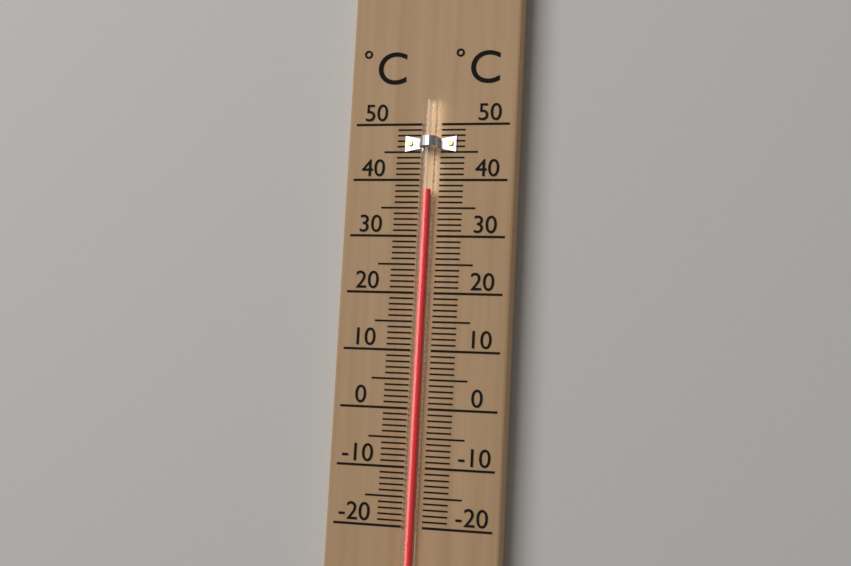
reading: 38 °C
